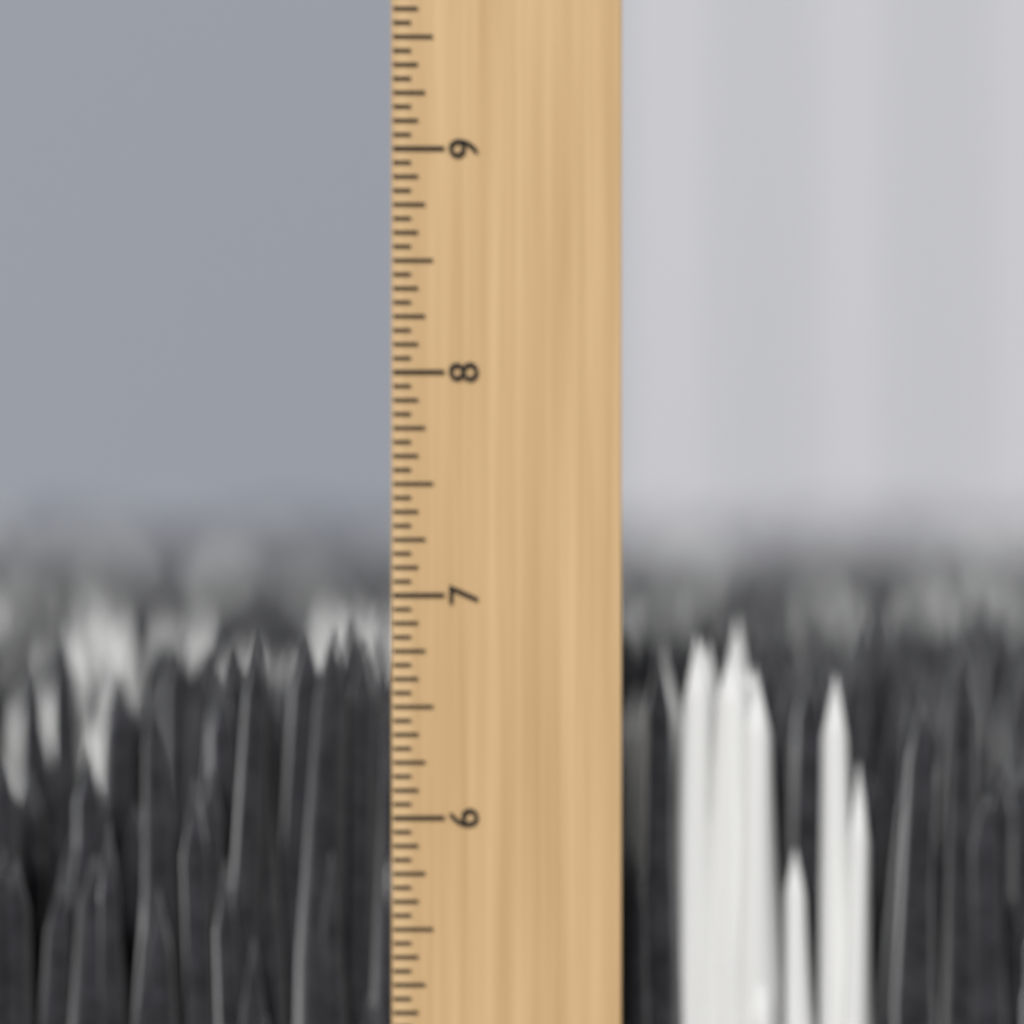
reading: 6.8750 inch
